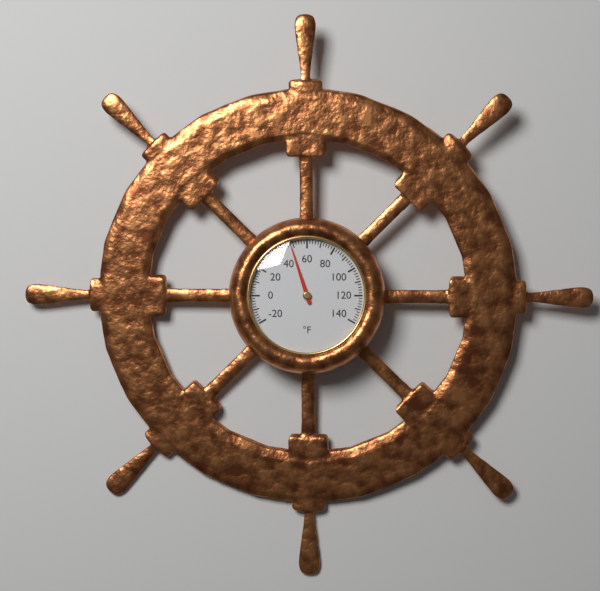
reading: 48 °F
